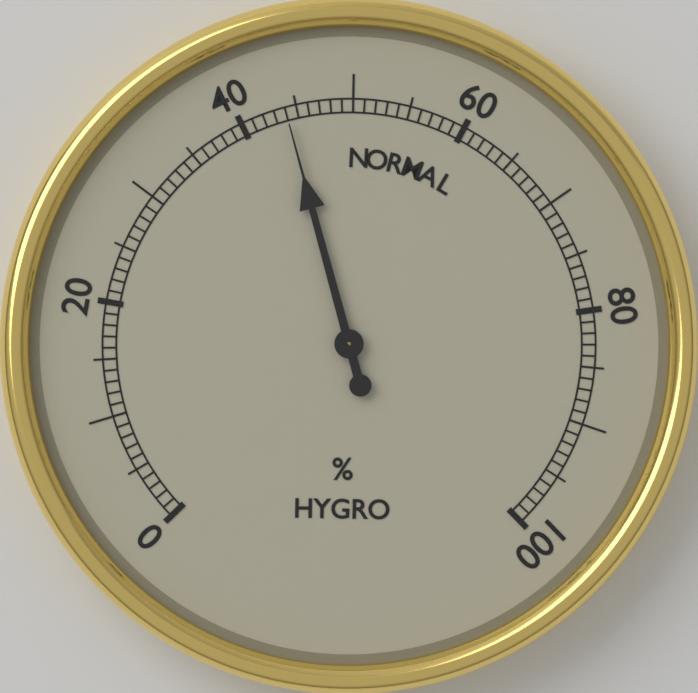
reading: 44 %
